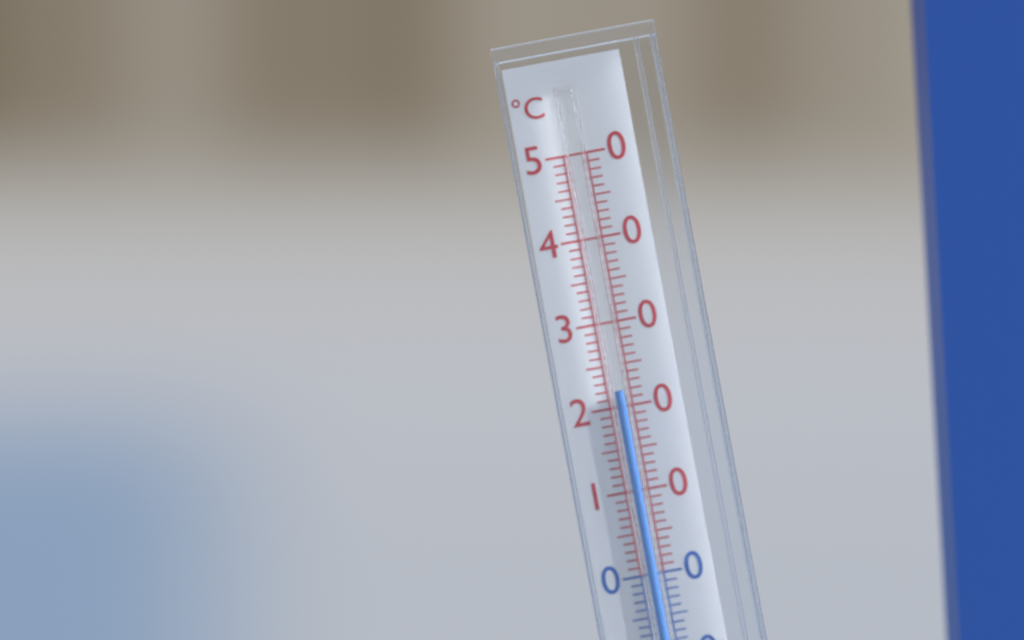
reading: 22 °C
